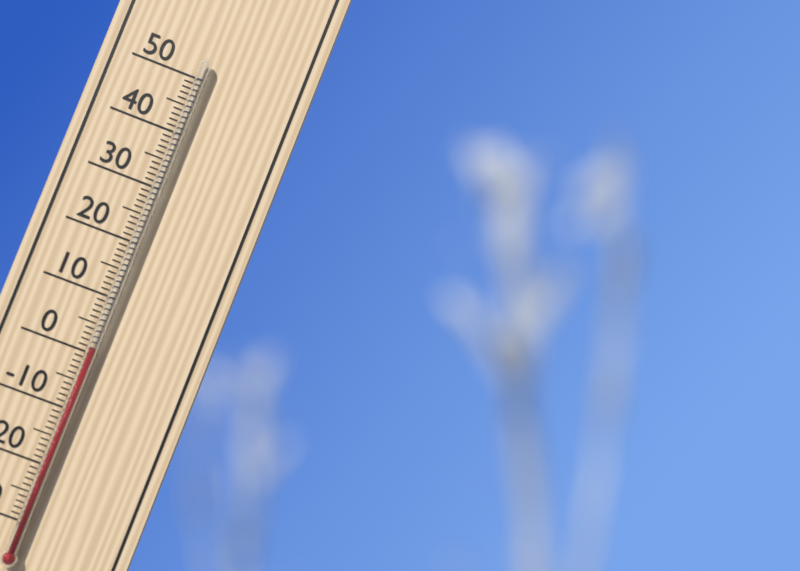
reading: 1 °C
